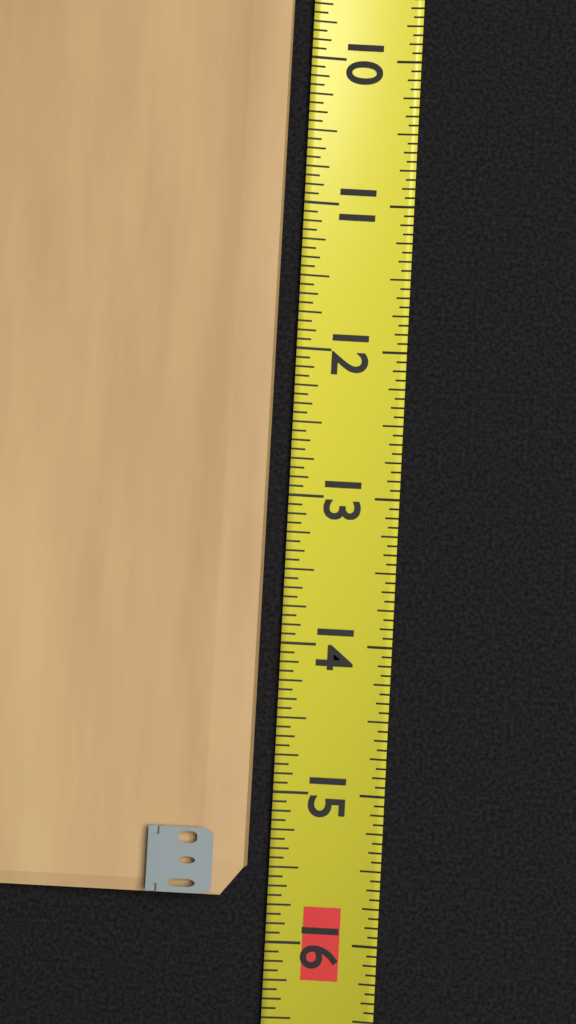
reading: 15.6875 (no unit)
